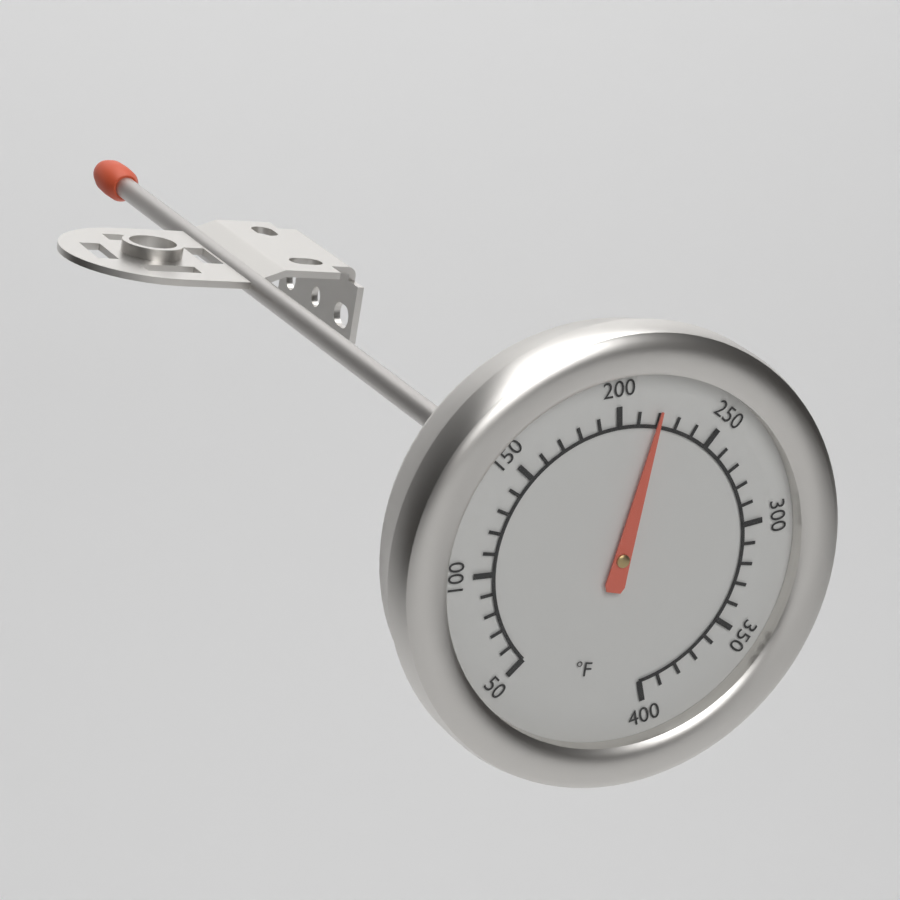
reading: 220 °F
